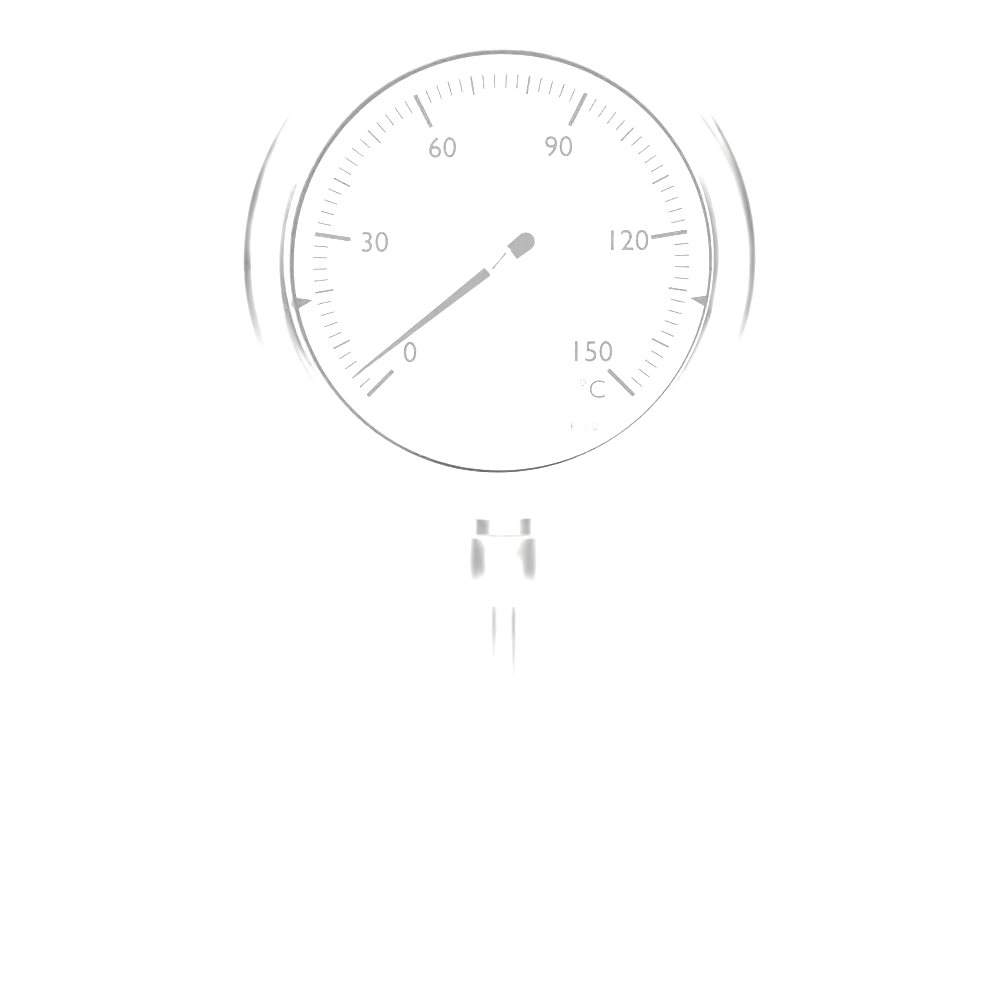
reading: 4 °C
